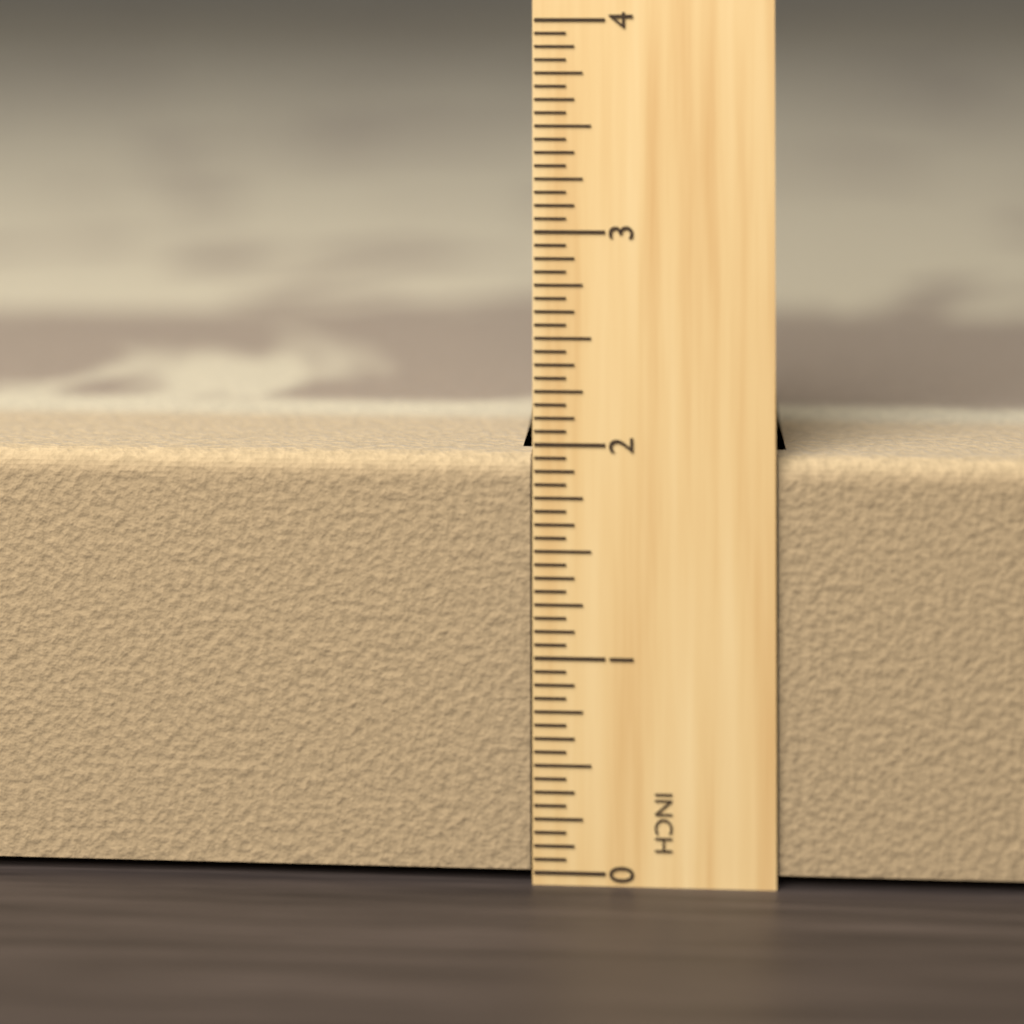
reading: 1.9375 in
